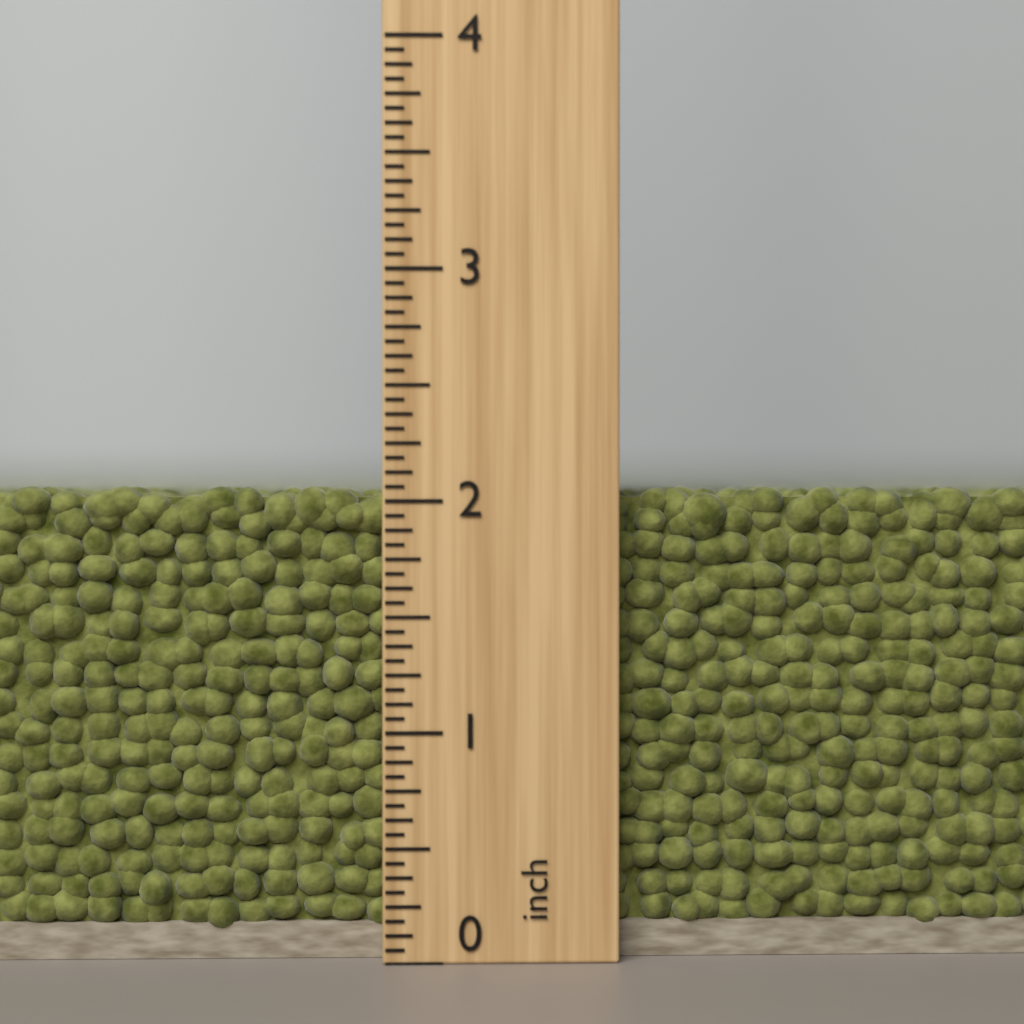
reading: 2.0625 inch
